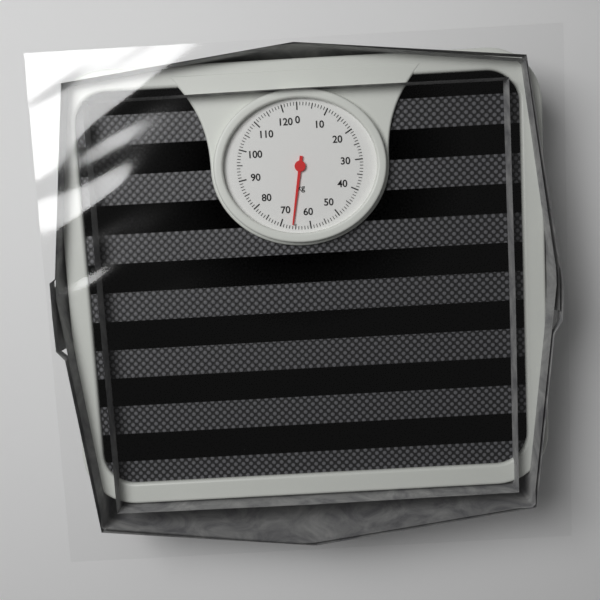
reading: 66 kg
